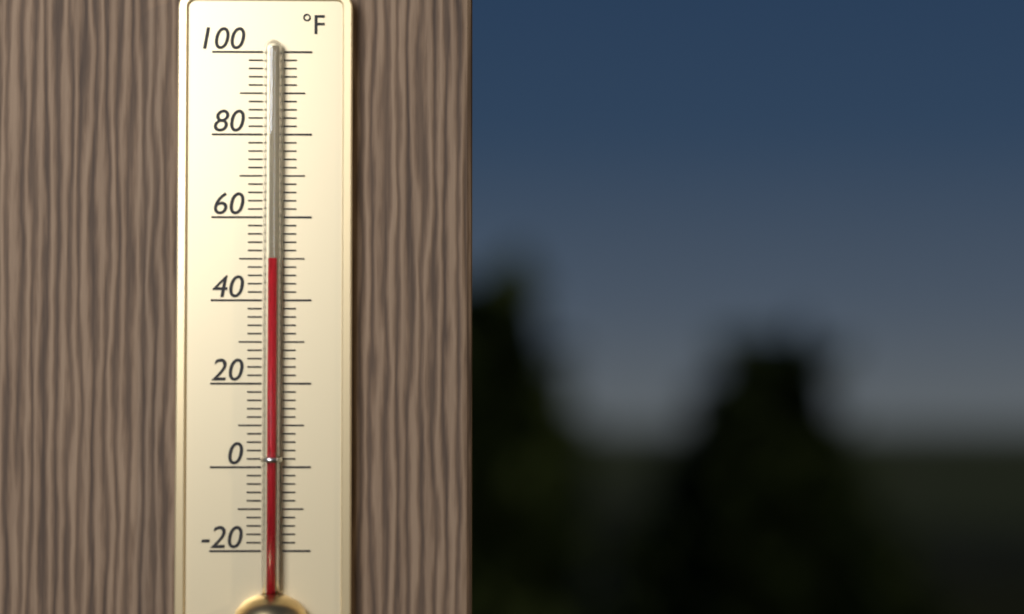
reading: 50 °F
